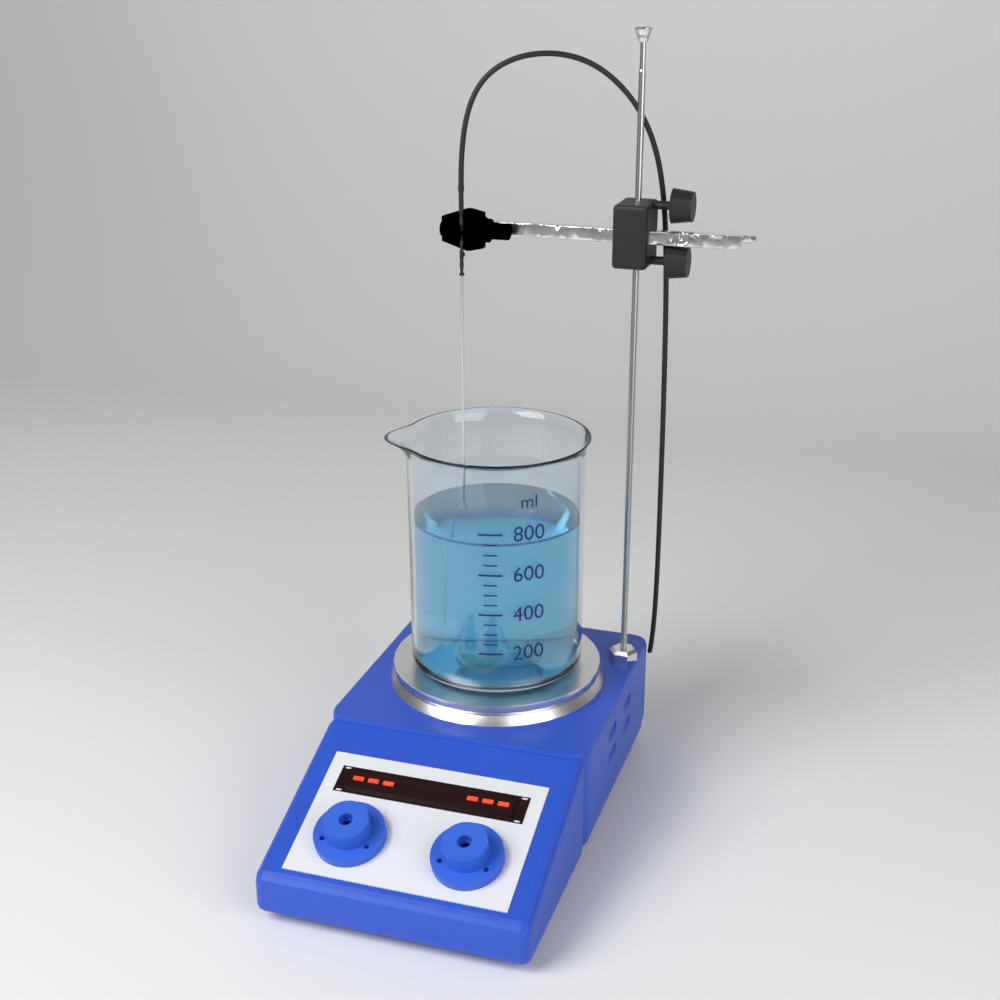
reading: 750 ml
